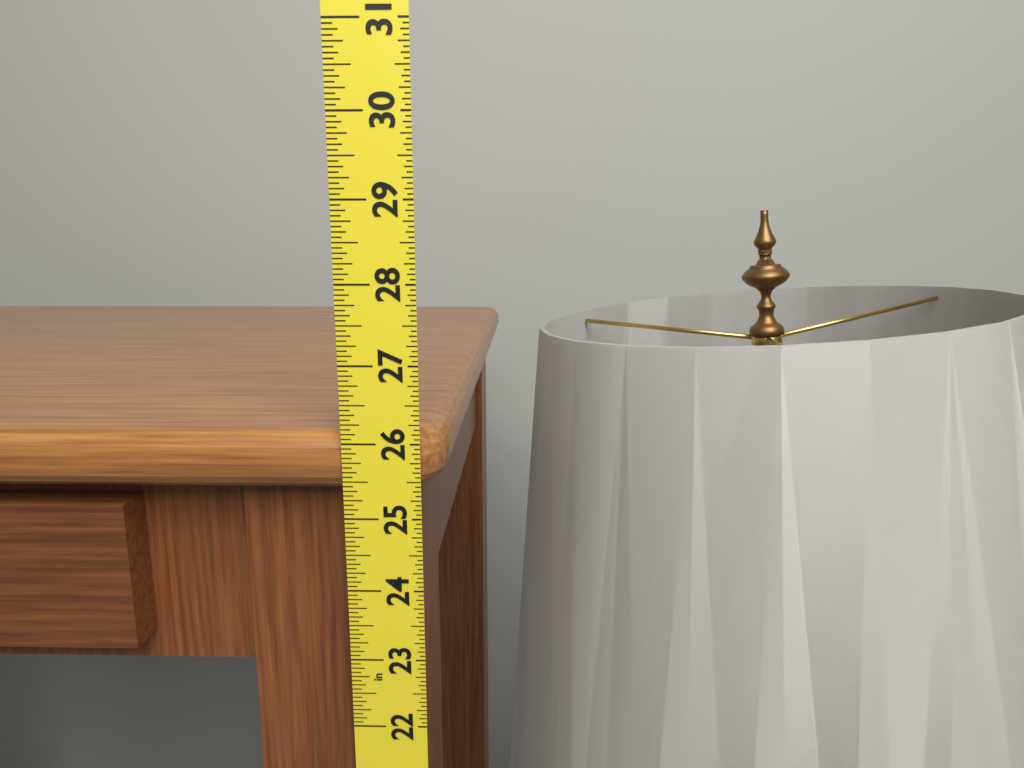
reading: 26.1250 in
